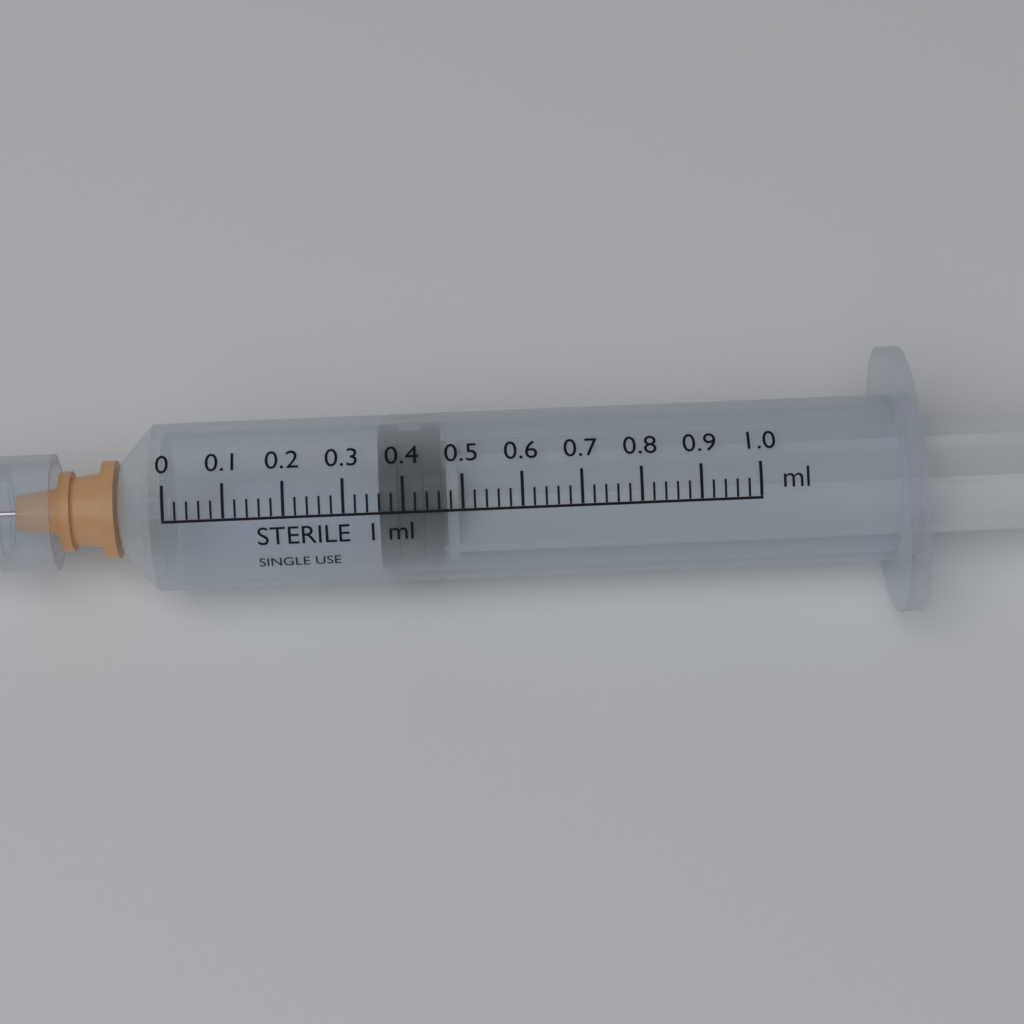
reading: 0.36 ml
